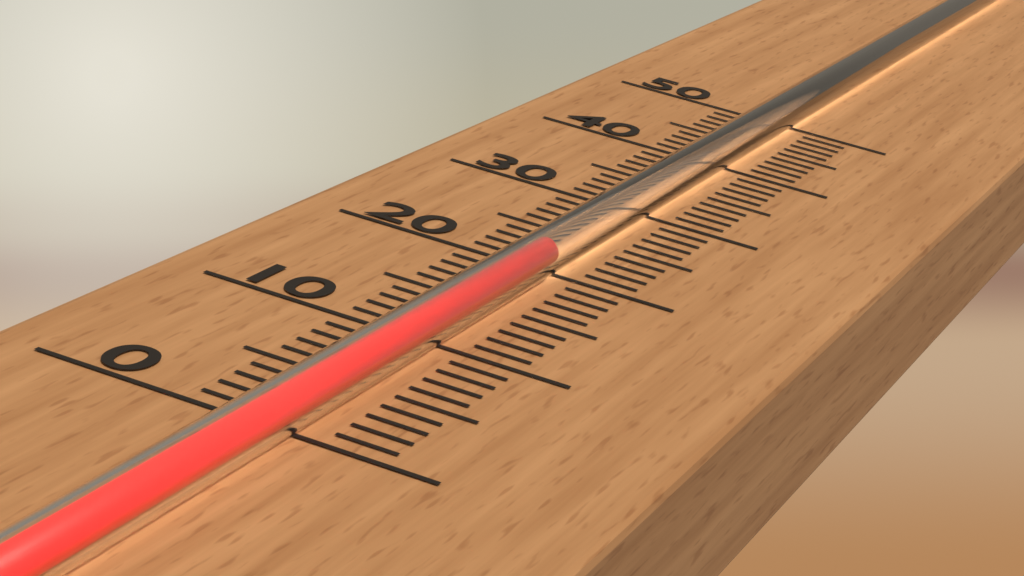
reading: 19 (no unit)
